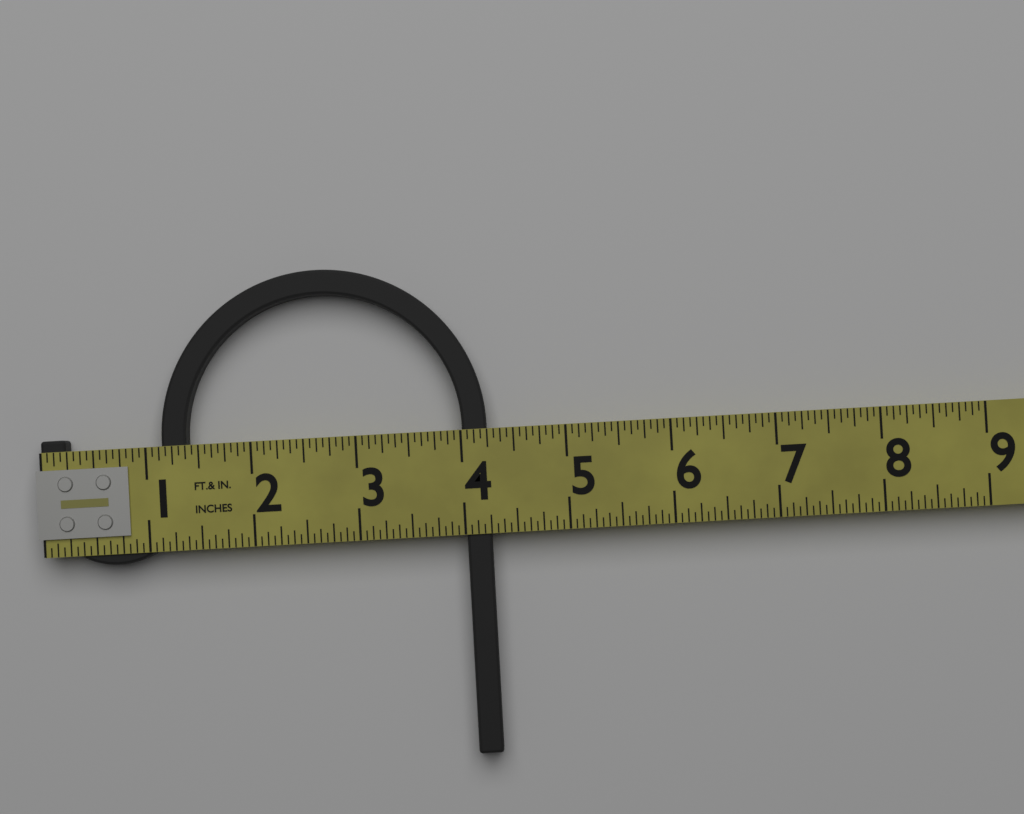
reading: 4.2500 in
